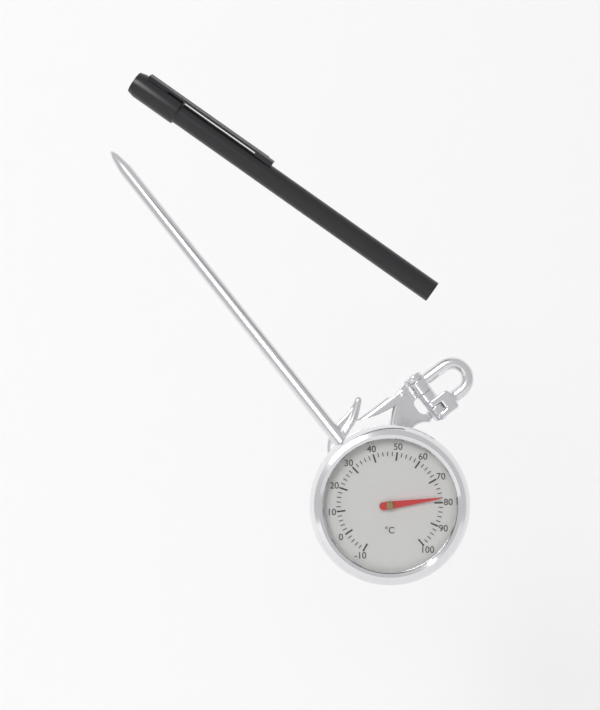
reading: 78 °C
